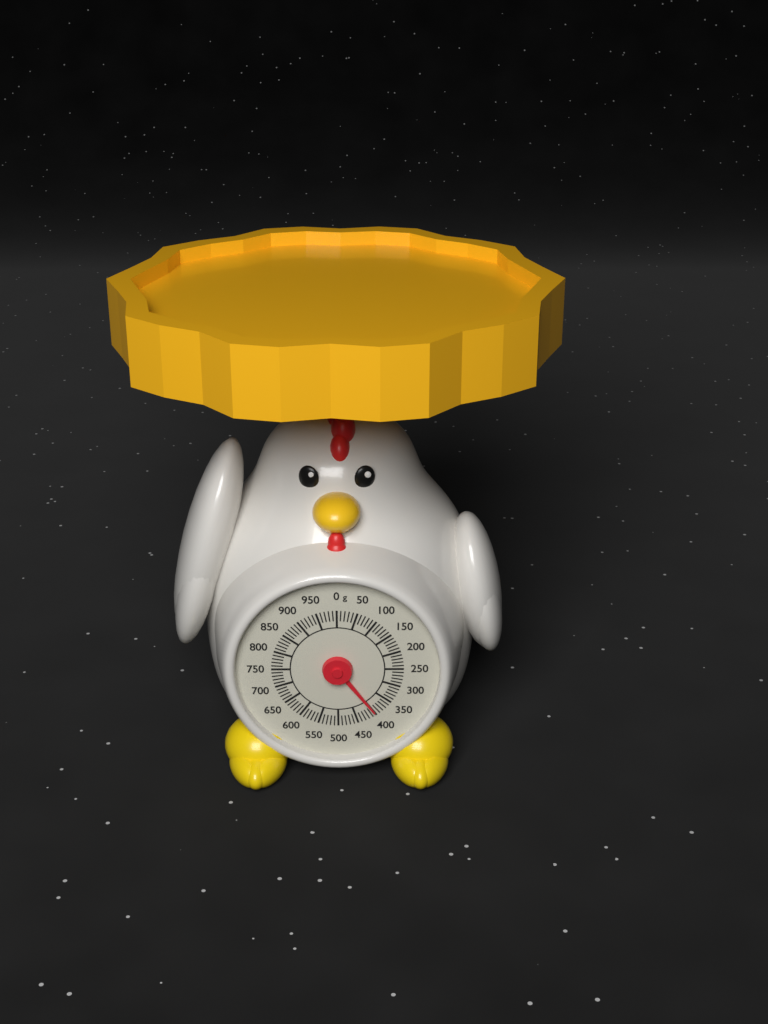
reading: 400 g
